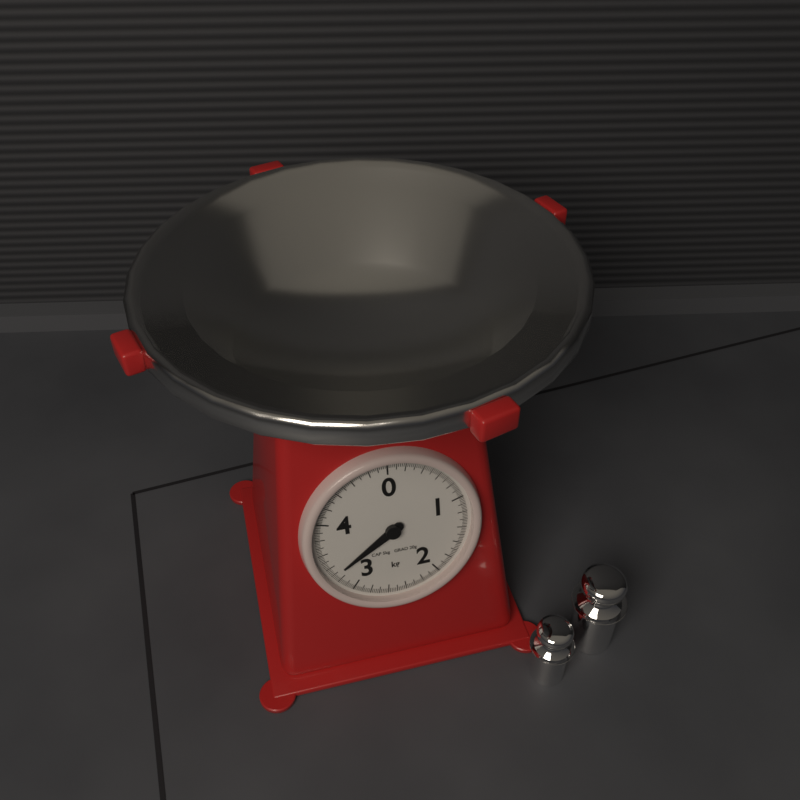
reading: 3.28 kg
